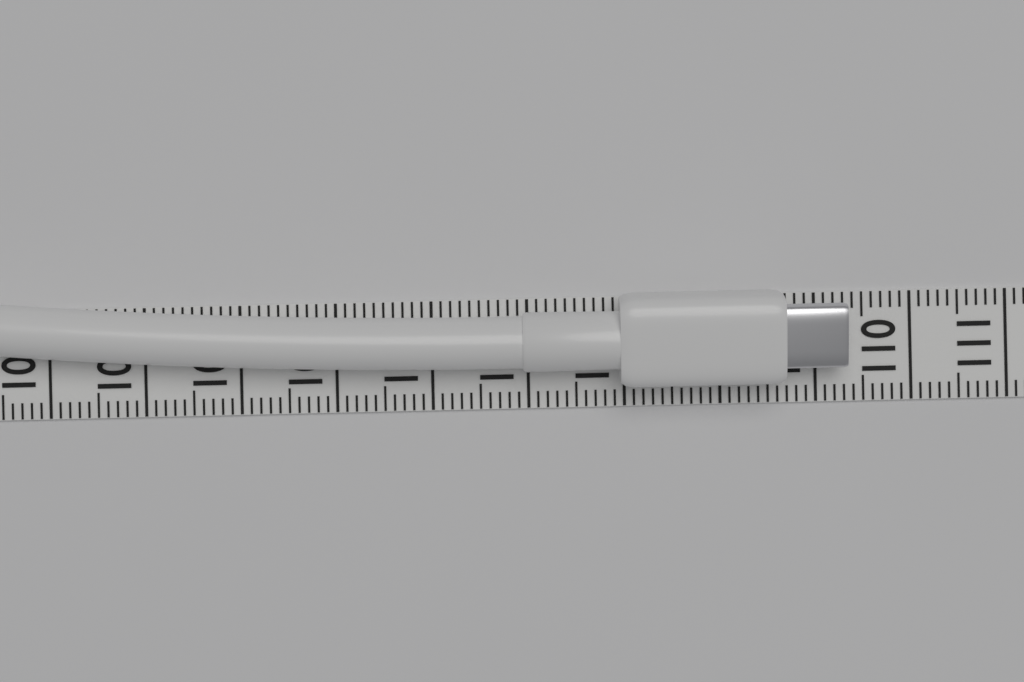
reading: 109.3 (no unit)
